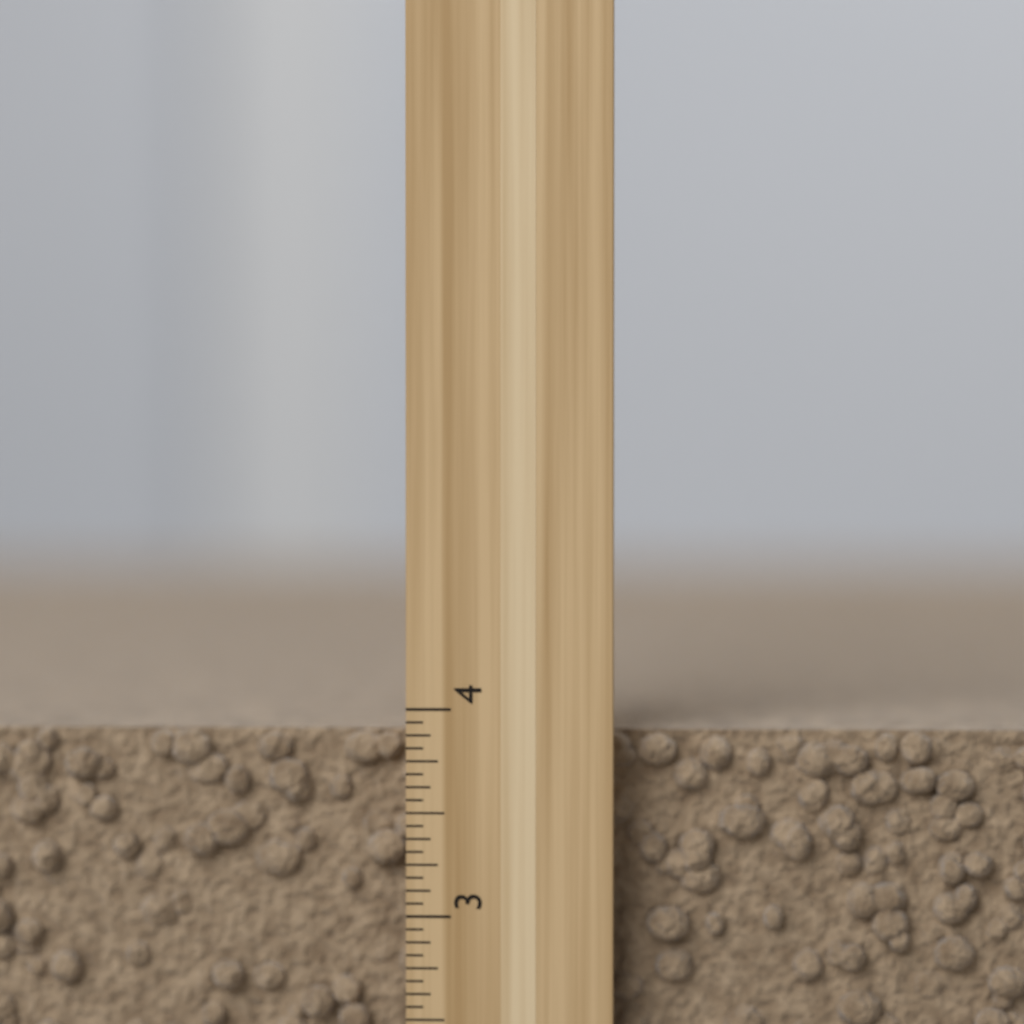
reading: 3.8750 inch
